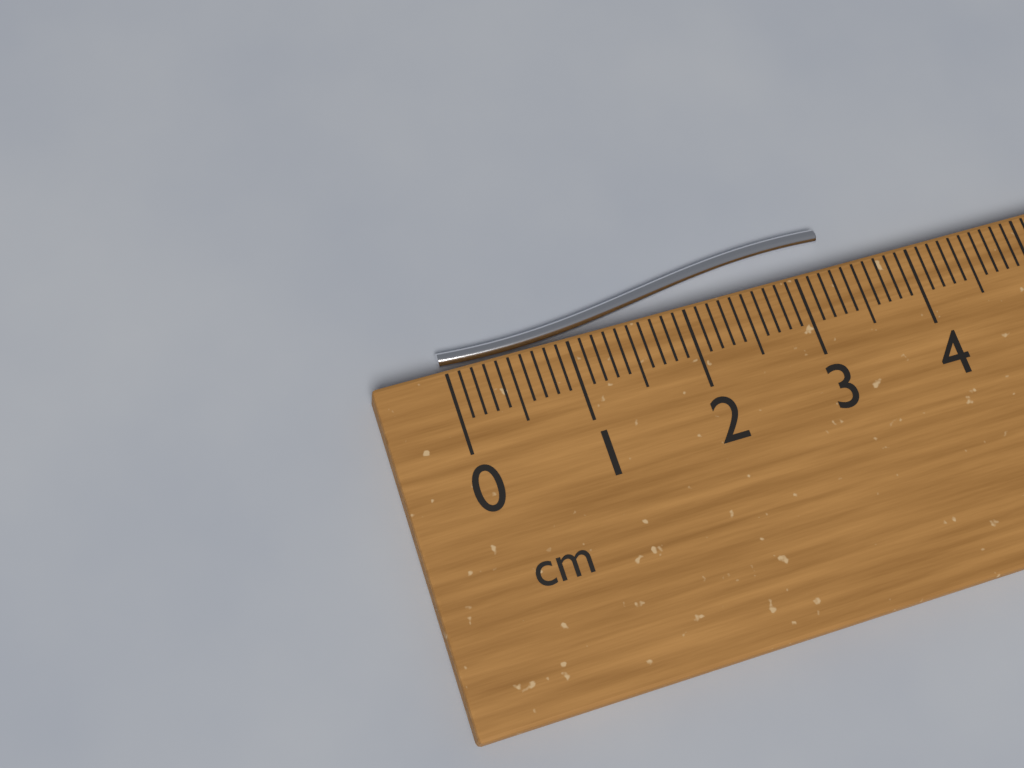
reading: 3.4 cm
